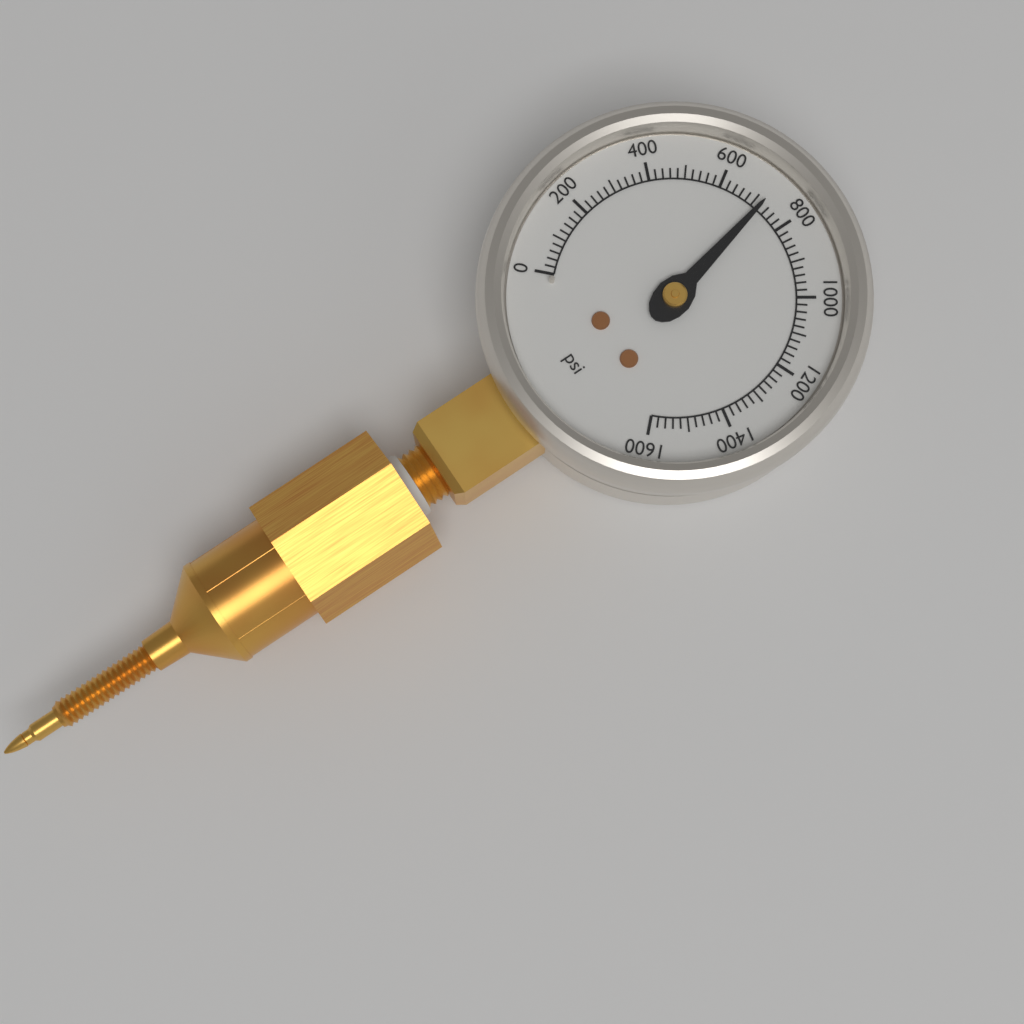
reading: 720 psi
